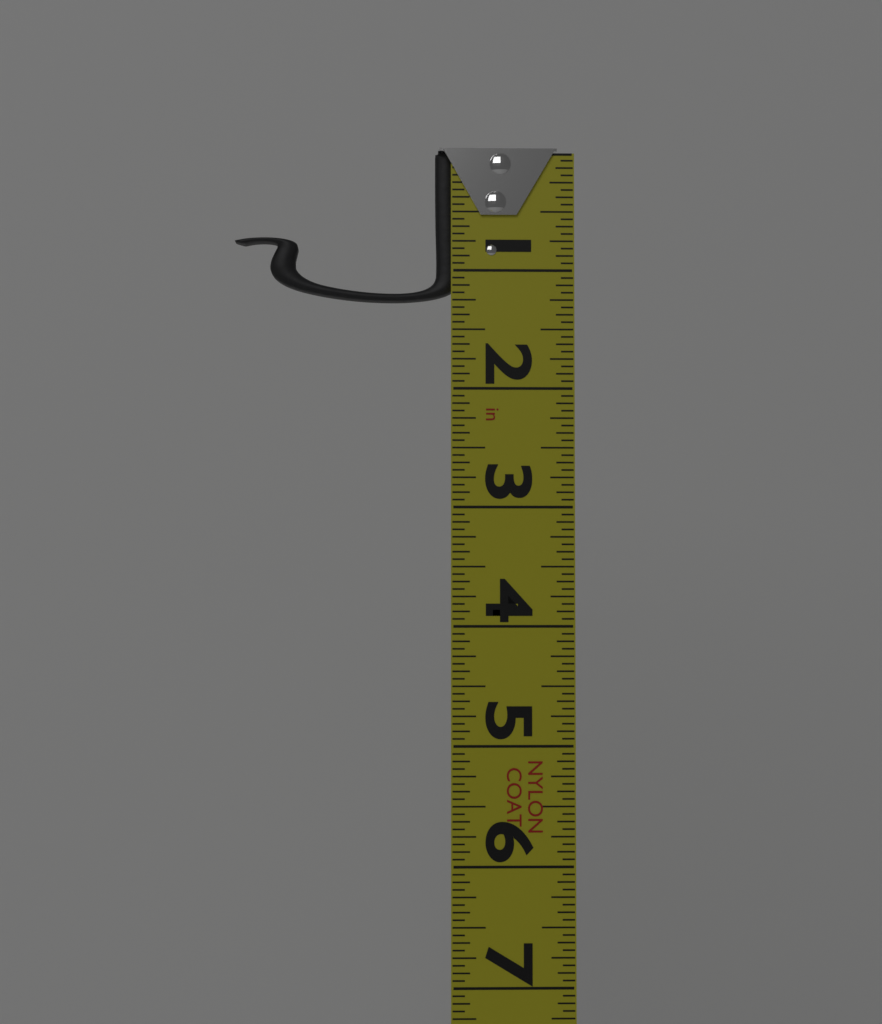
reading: 1.2500 in
